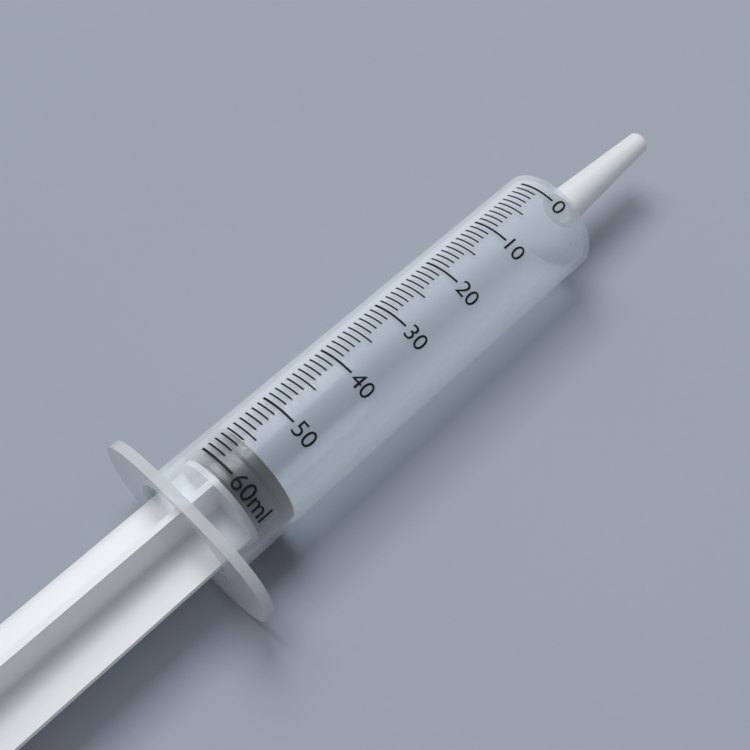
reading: 56 ml
